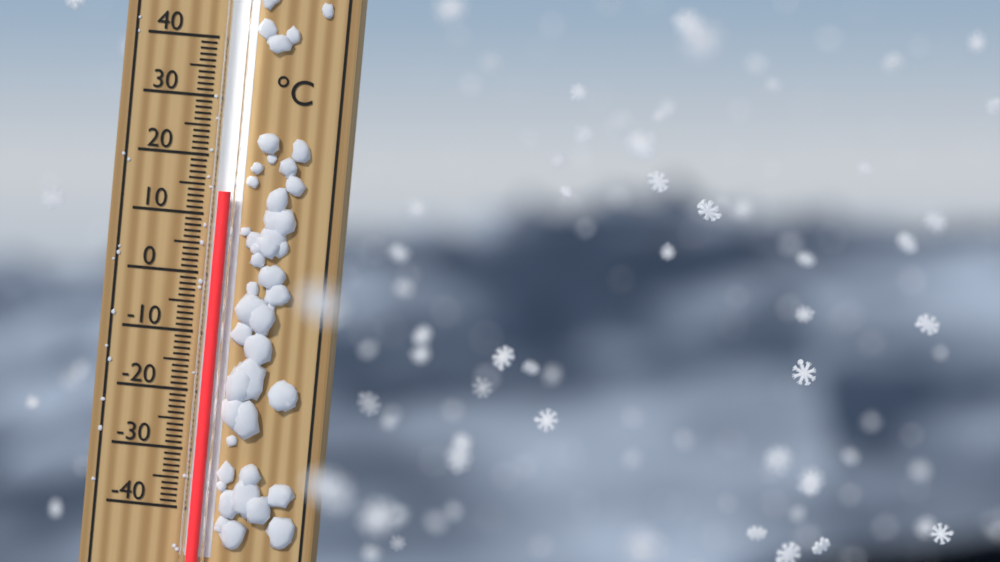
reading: 14 °C
